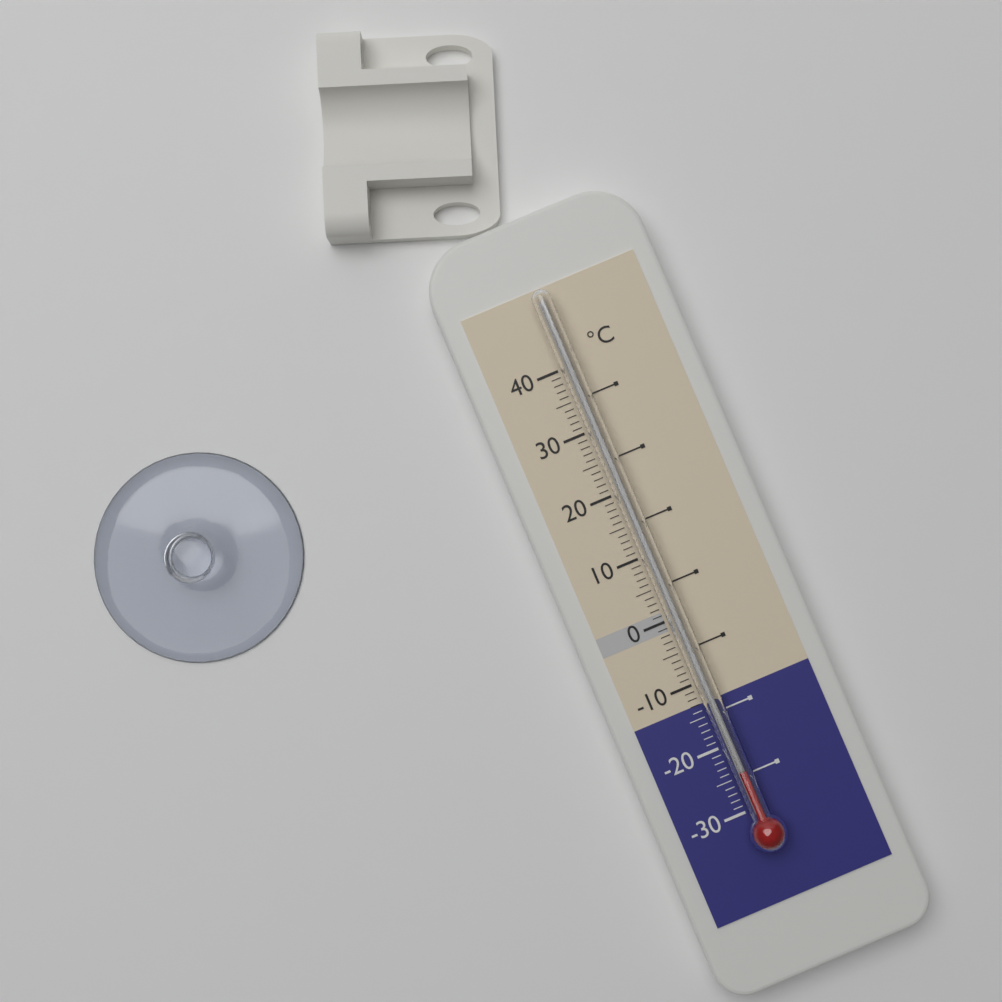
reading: -24 °C
